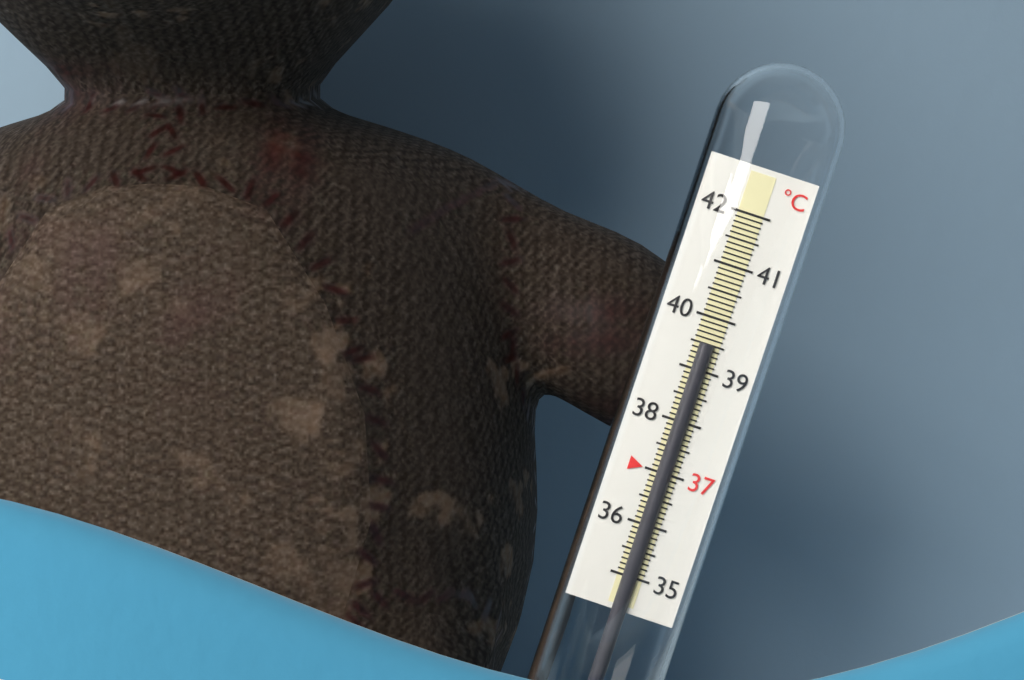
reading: 39.5 °C
